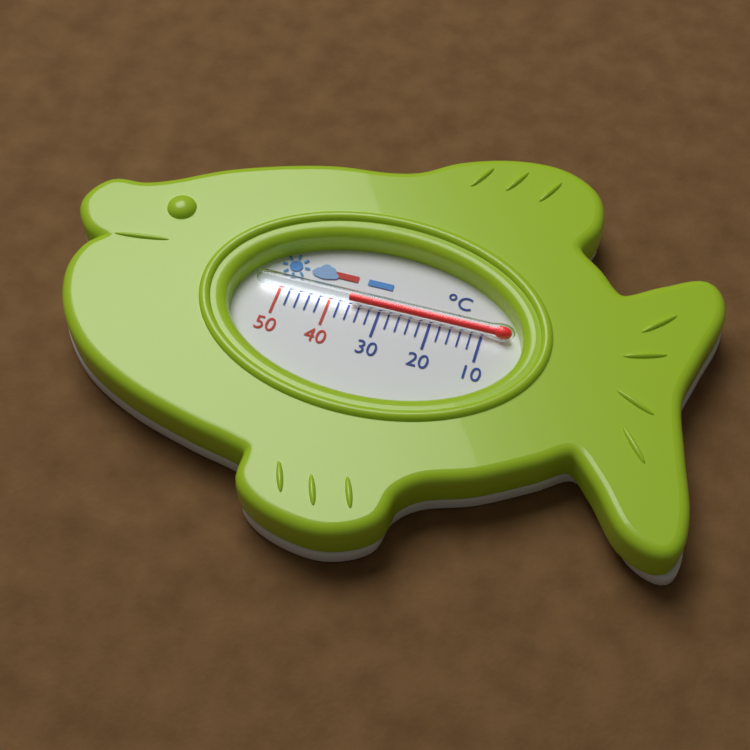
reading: 36 °C
